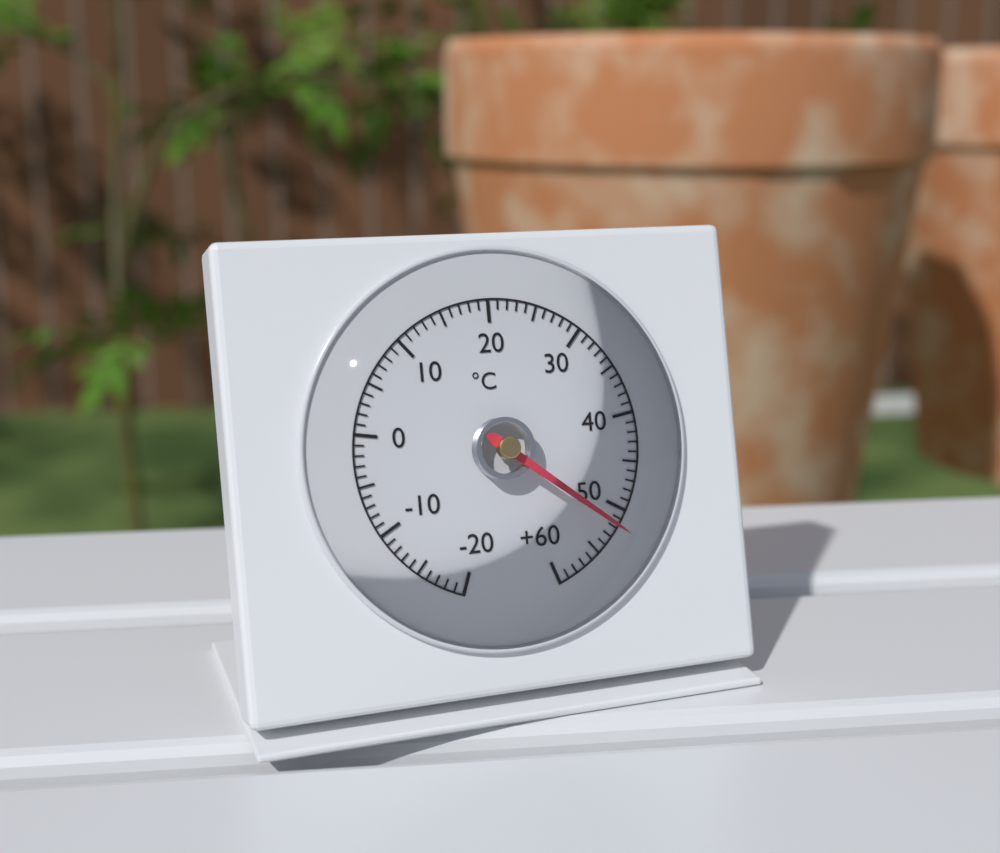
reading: 52 °C
